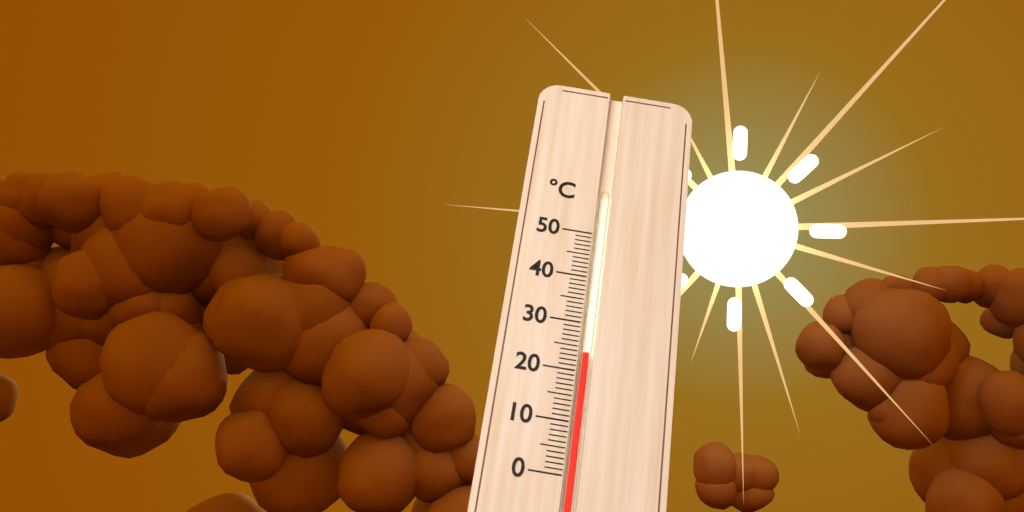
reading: 24 °C
